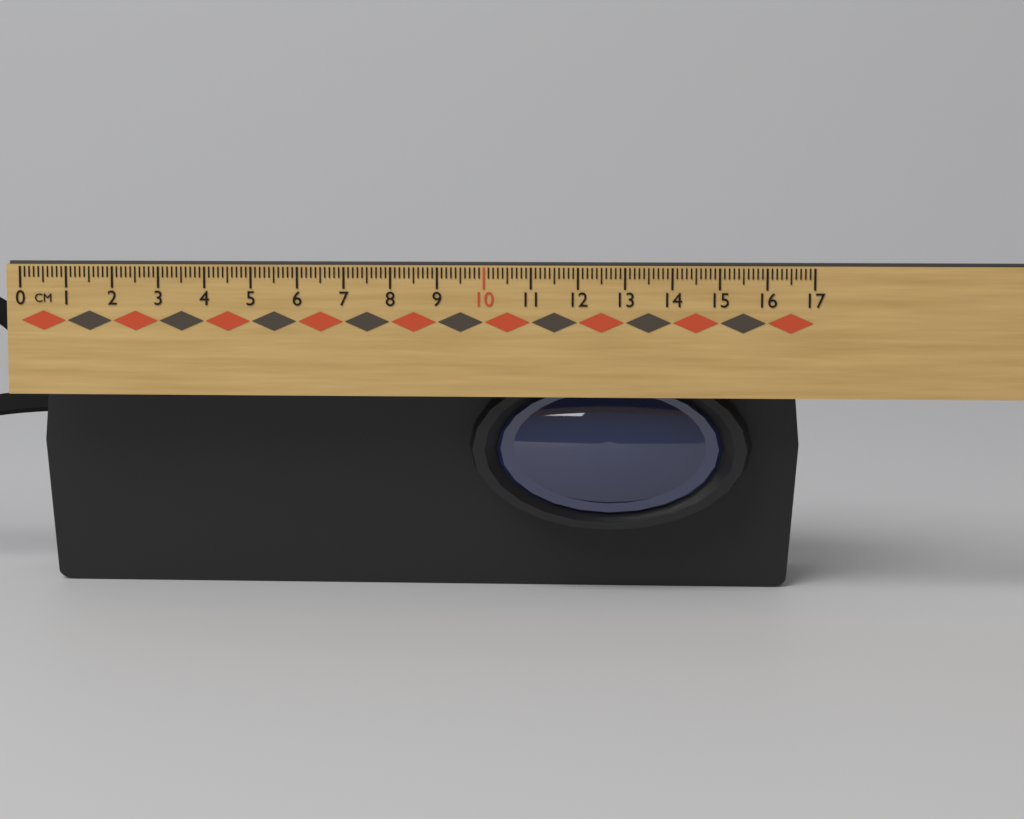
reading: 16.8 cm
